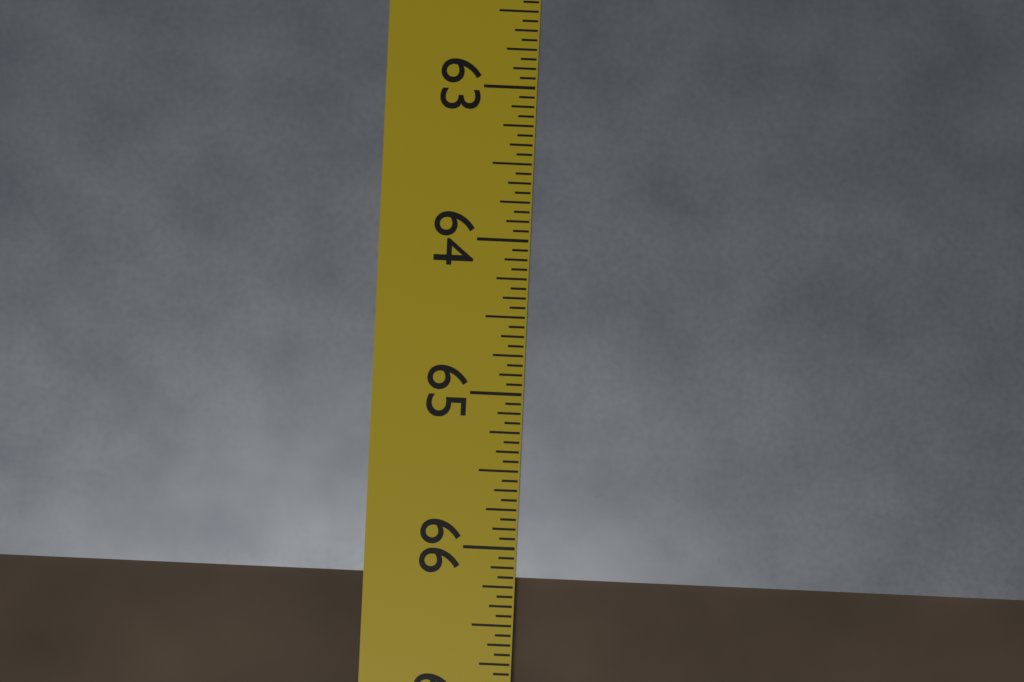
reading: 66.1875 in
